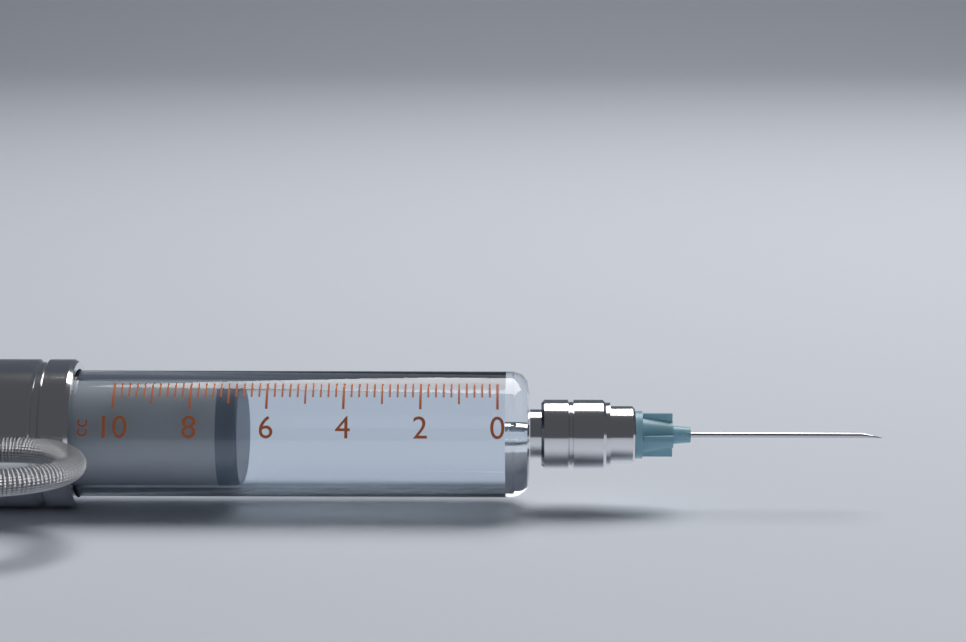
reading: 6.8 cc
